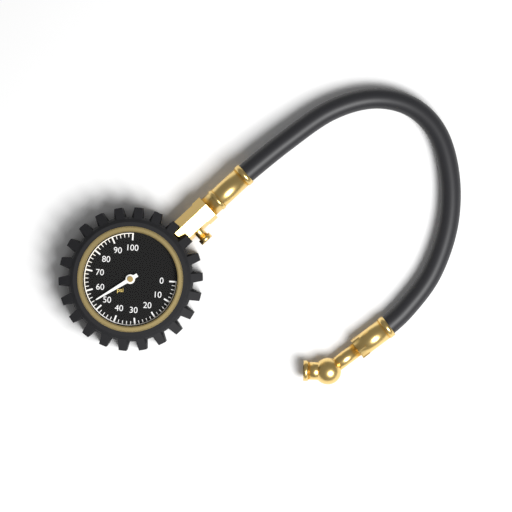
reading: 54 psi
